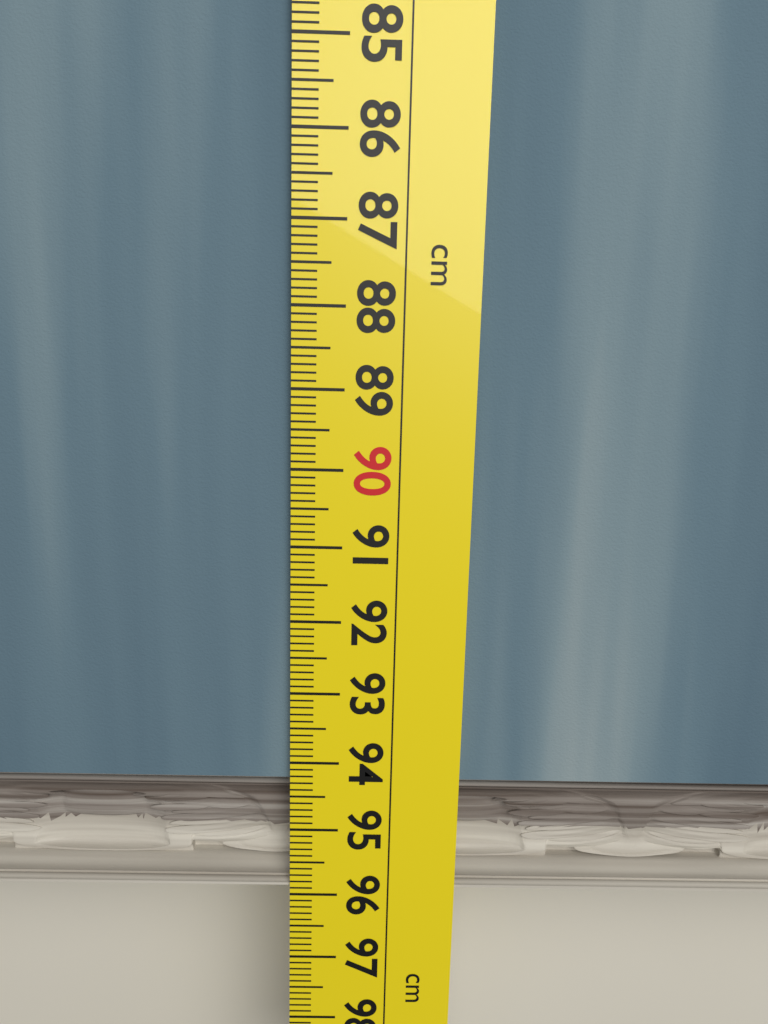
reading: 95.9 cm
